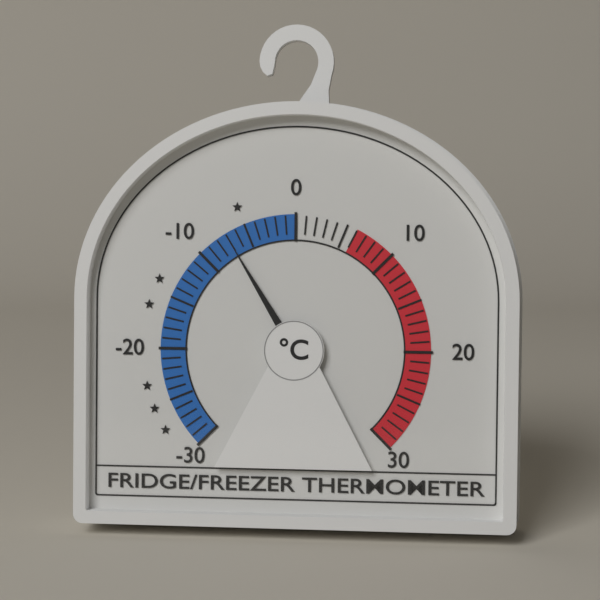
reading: -7 °C
